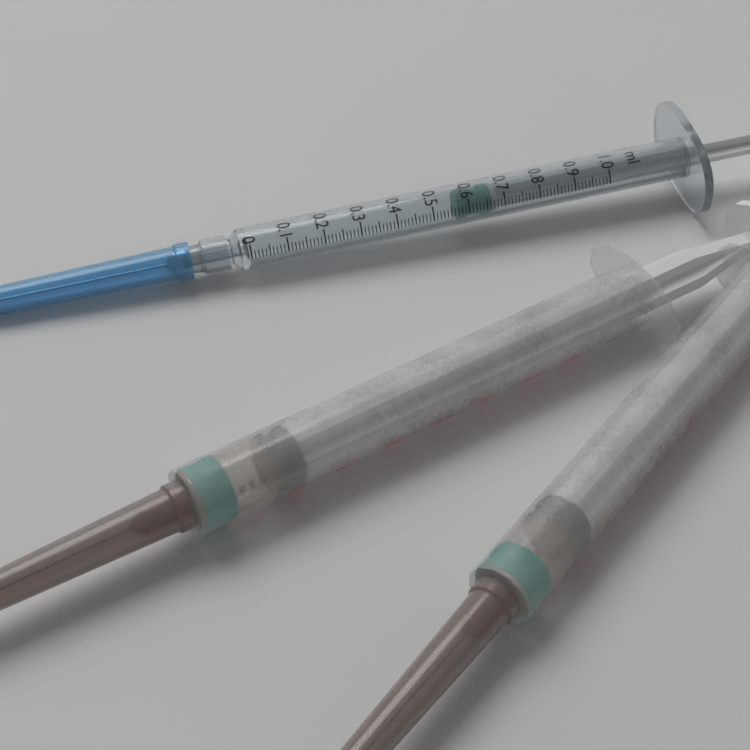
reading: 0.57 ml
